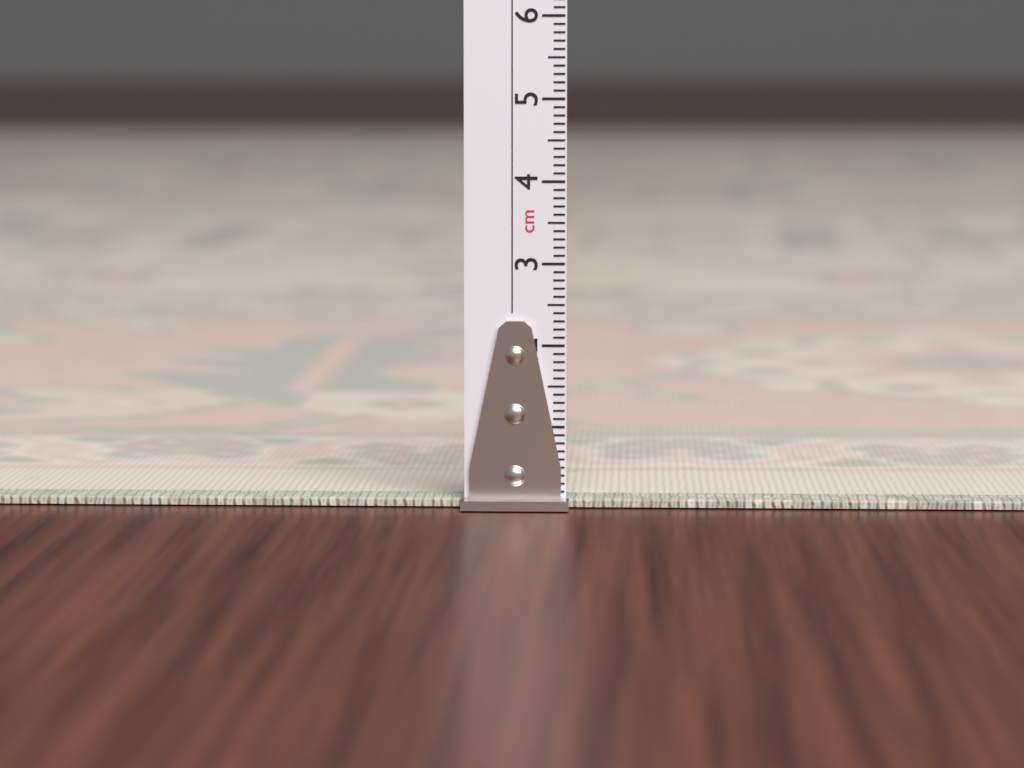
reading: 0.1 cm
